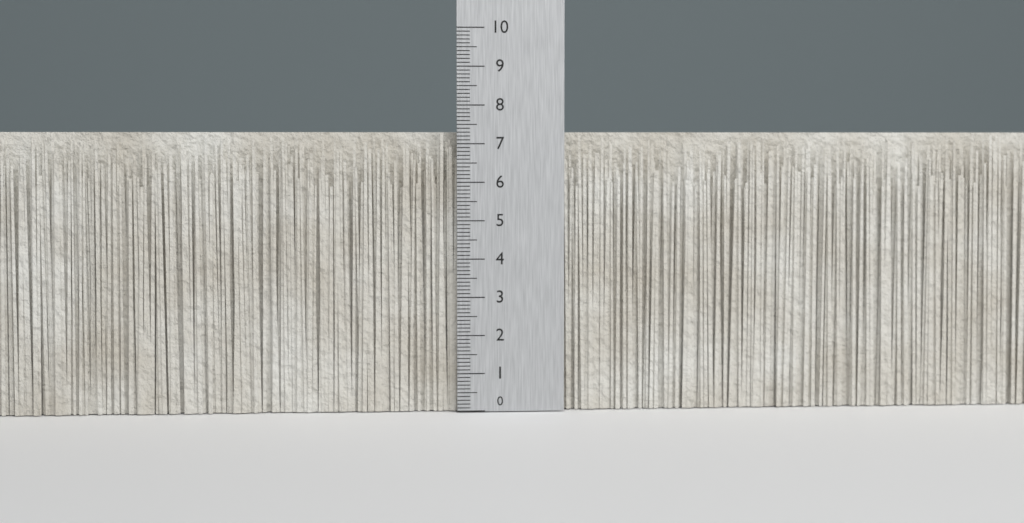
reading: 7.3 (no unit)
